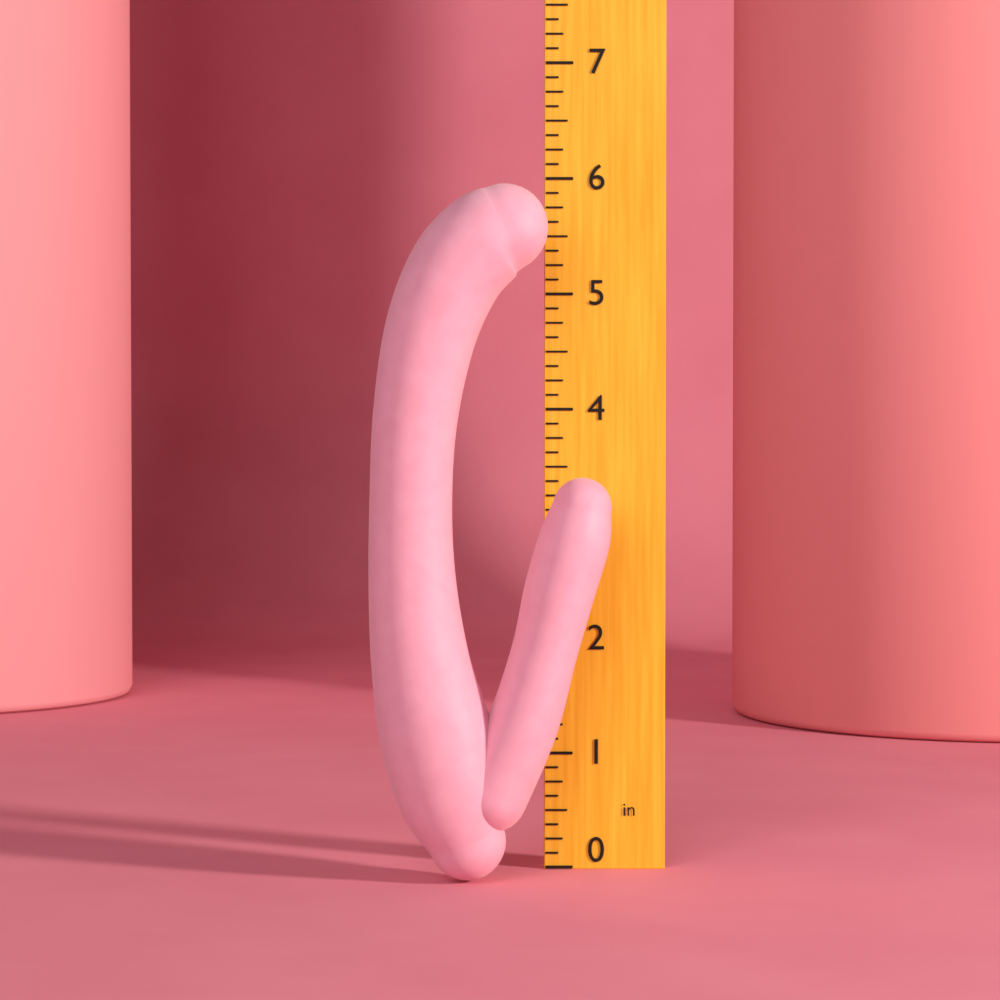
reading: 5.900 in
